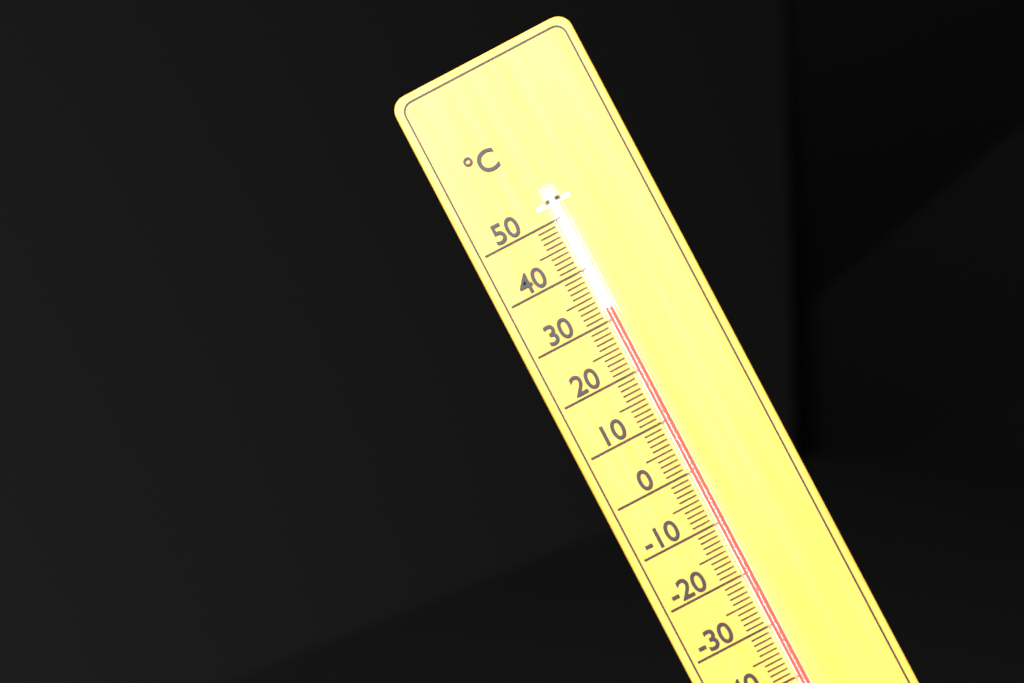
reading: 32 °C
